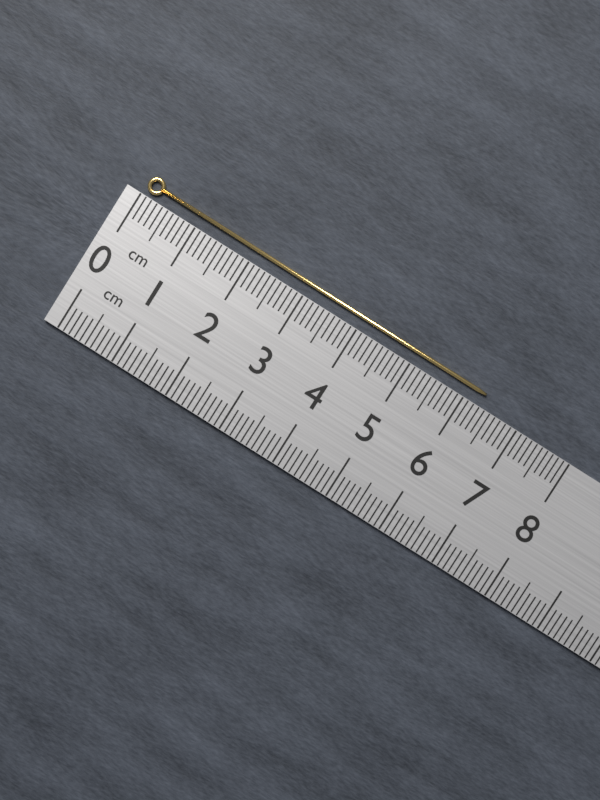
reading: 6.3 cm
